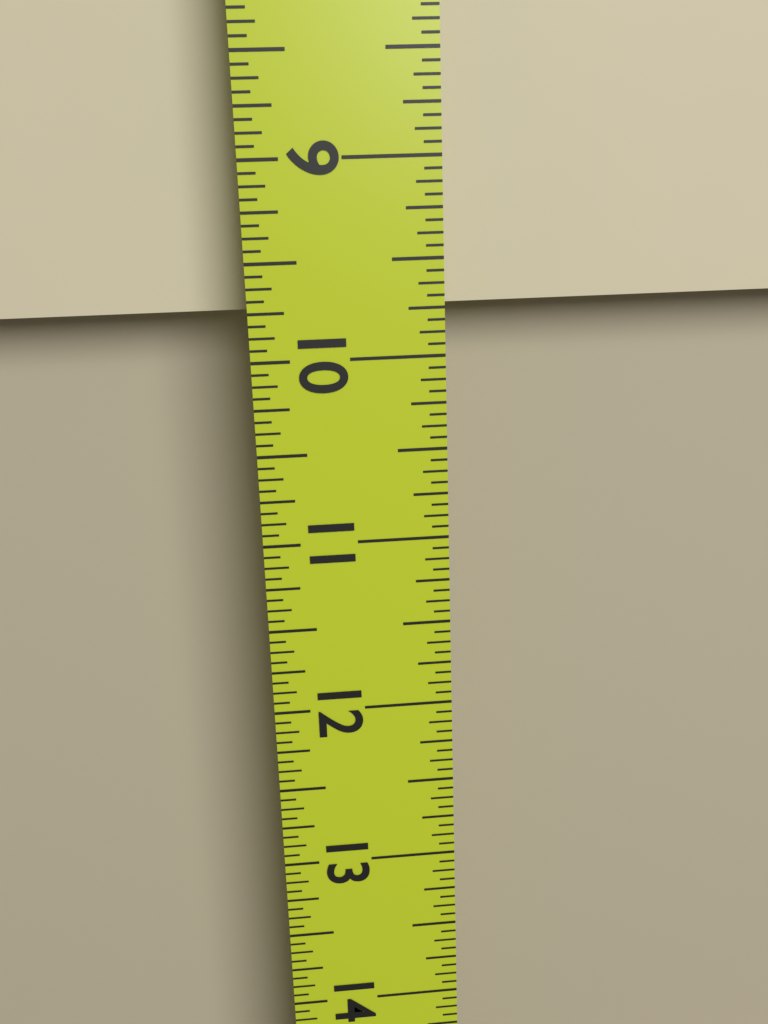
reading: 9.7500 in
